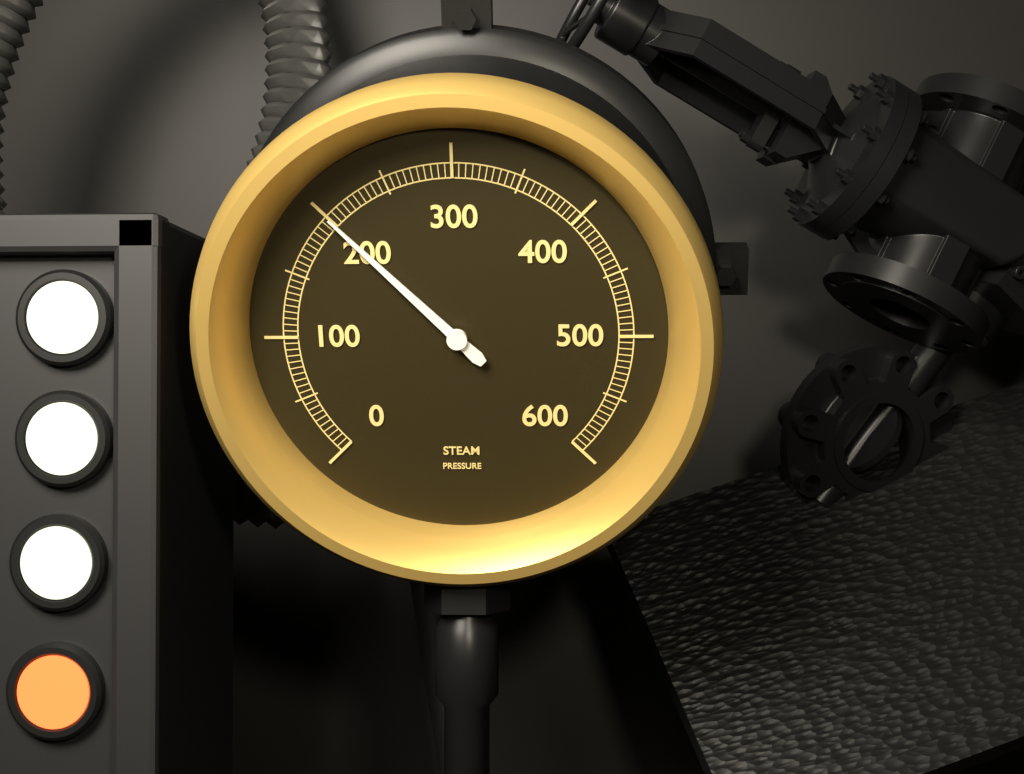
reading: 200 (no unit)
